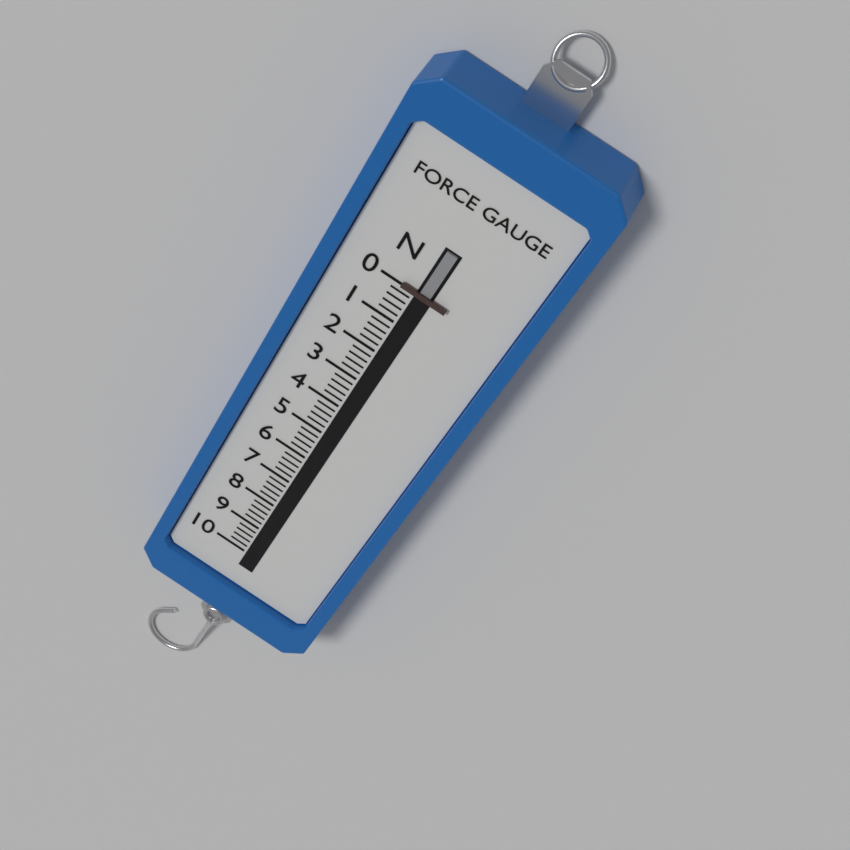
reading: 0.0 N
